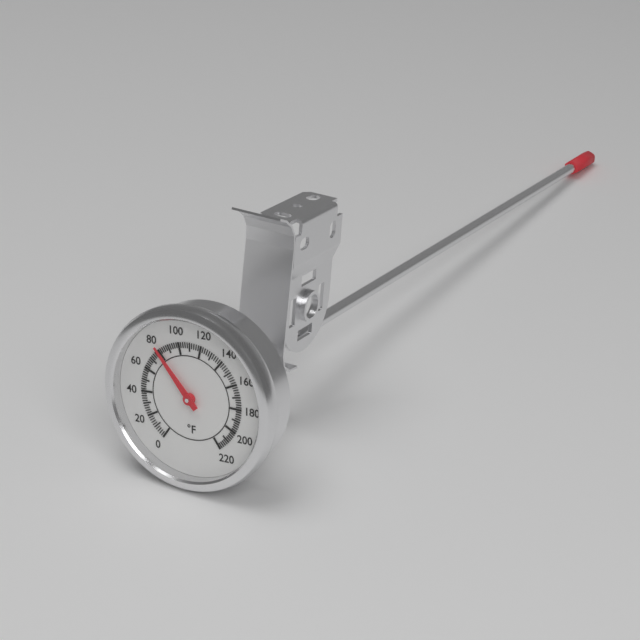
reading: 80 °F
